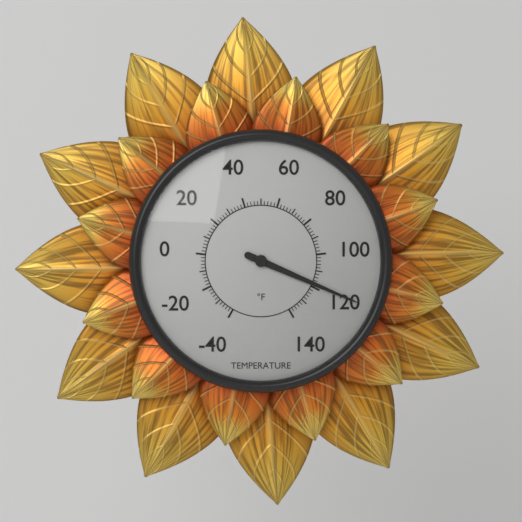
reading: 118 °F
